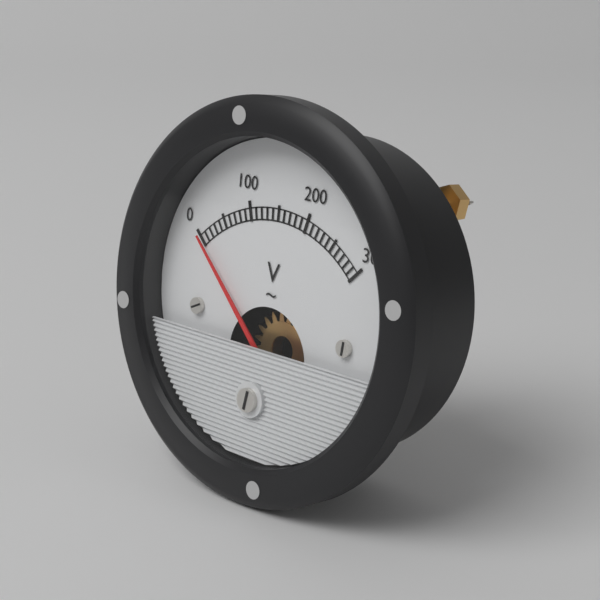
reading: 0 V
